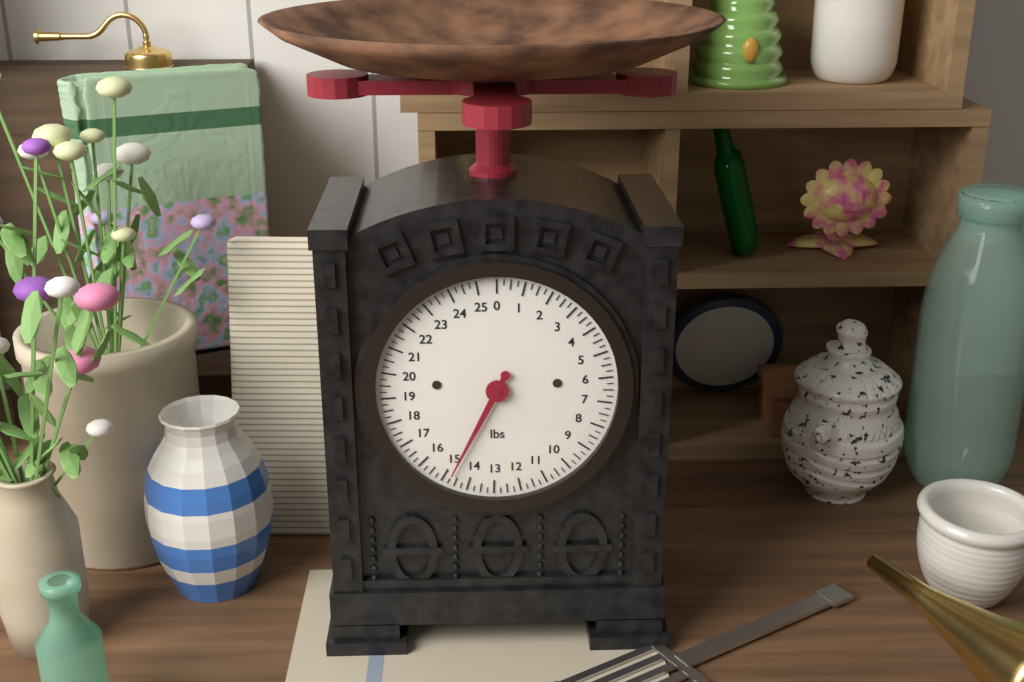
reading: 14.75 lbs
